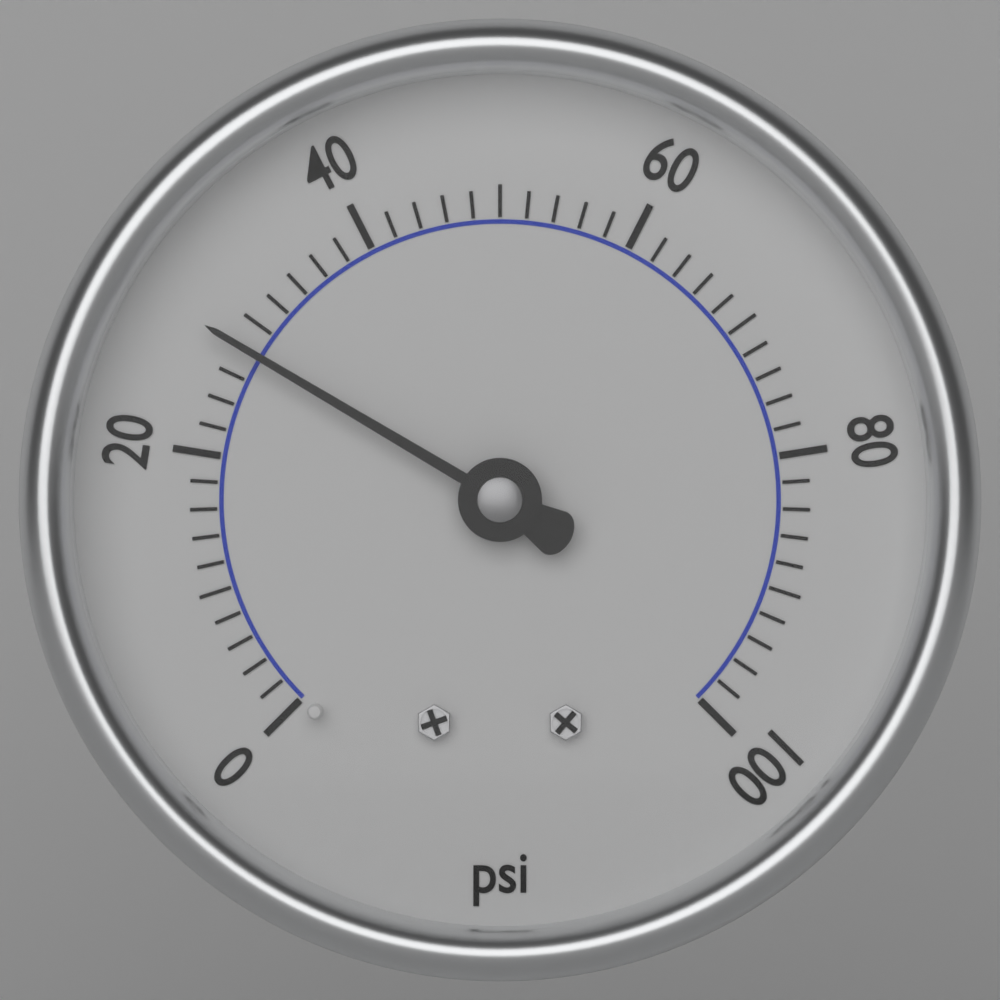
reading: 28 psi
